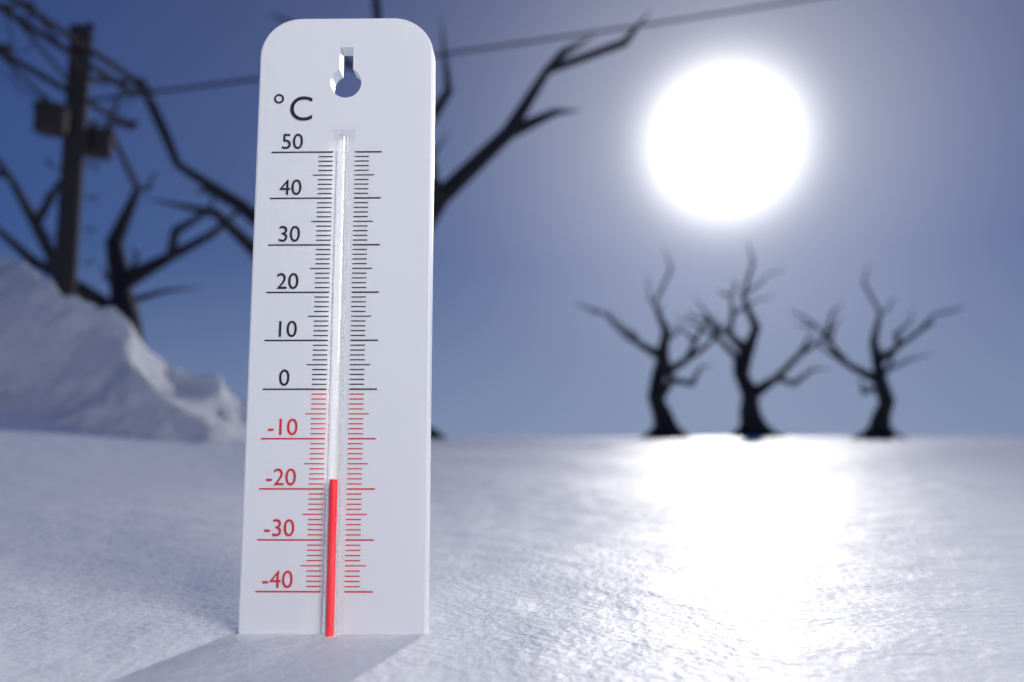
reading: -18 °C
